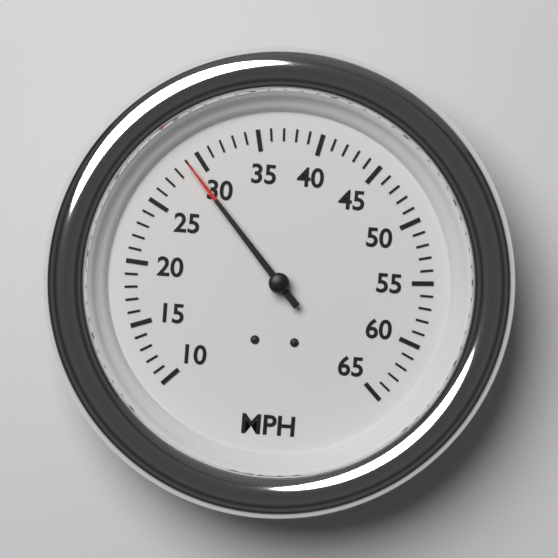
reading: 29 MPH
